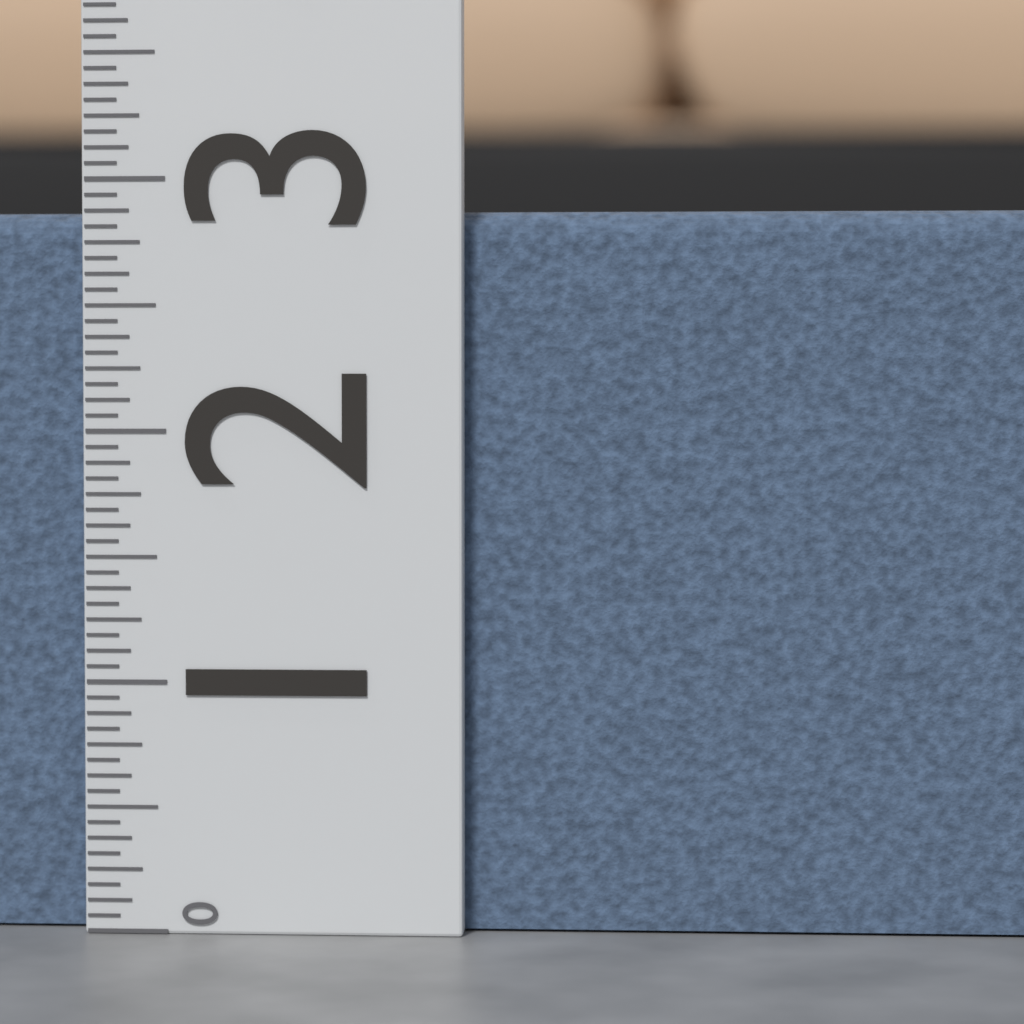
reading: 2.8750 (no unit)
